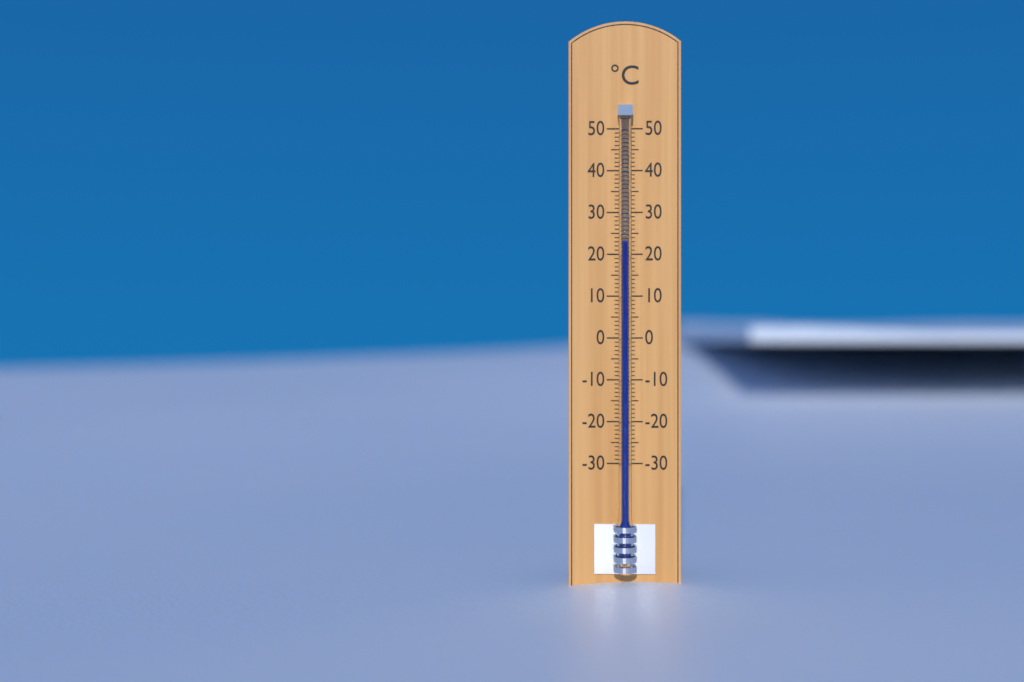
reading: 23 °C
